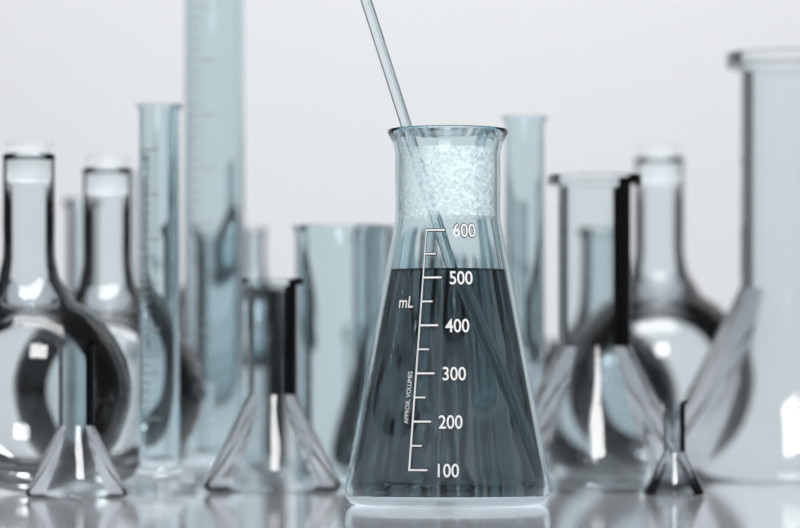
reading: 520 mL
